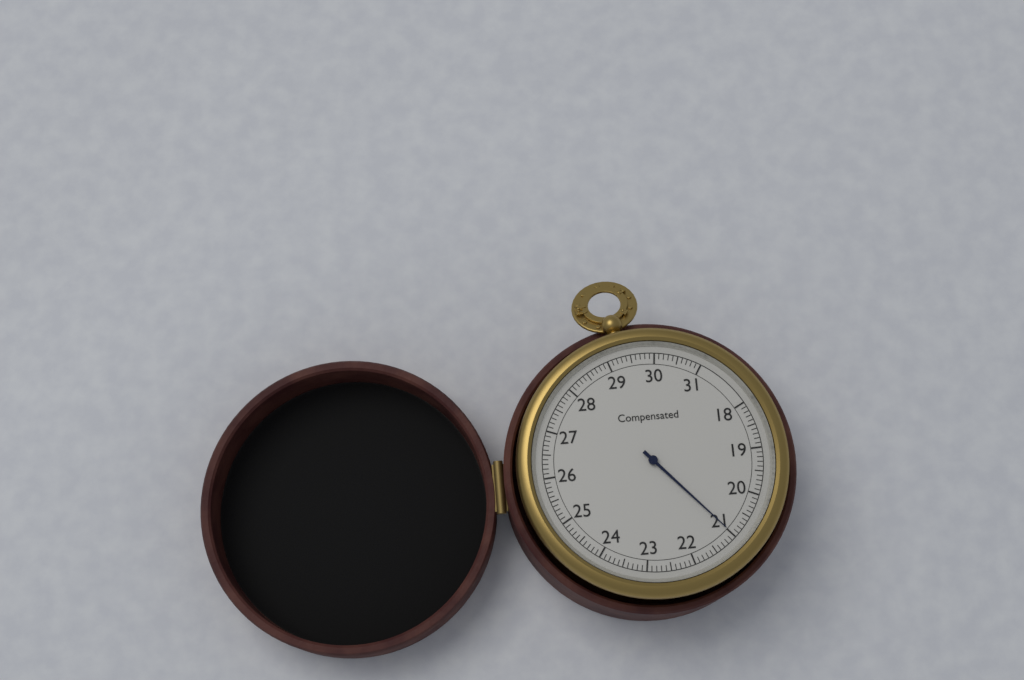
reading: 21.0 (no unit)
